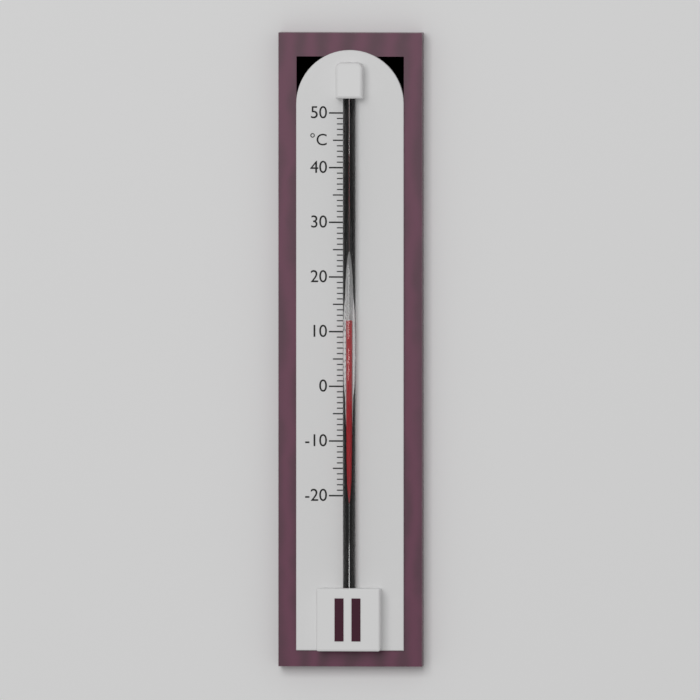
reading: 12 °C
